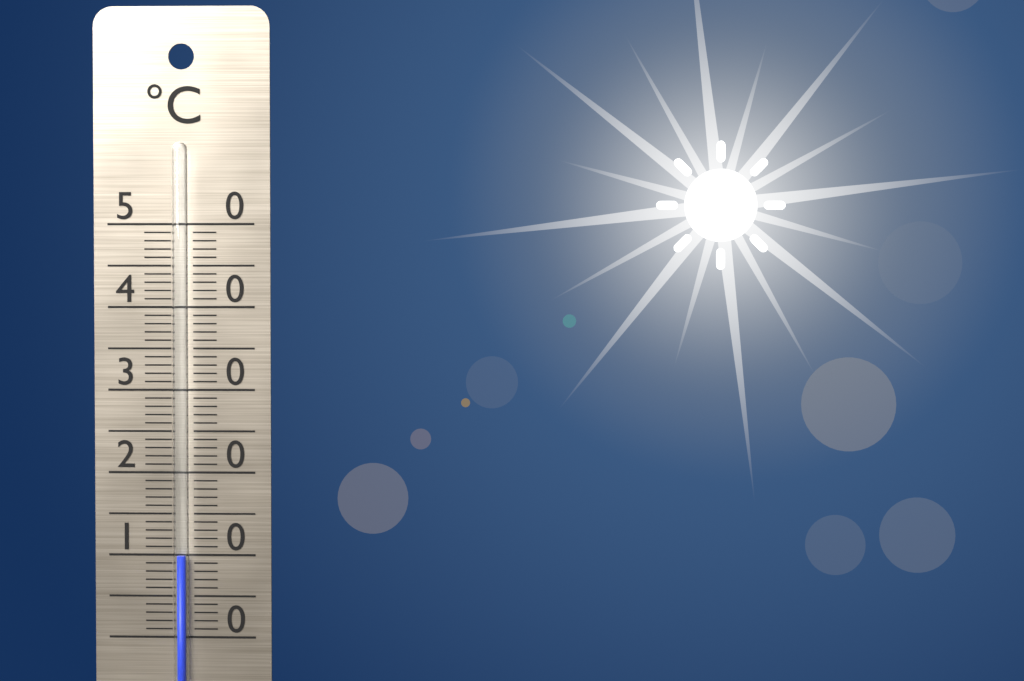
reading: 10 °C
